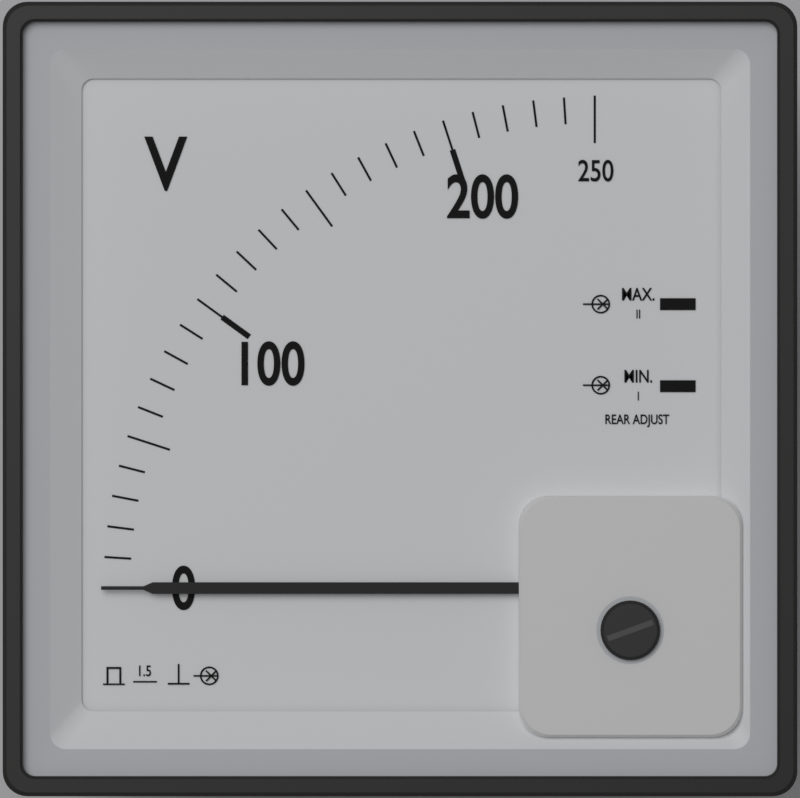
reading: 0 V
